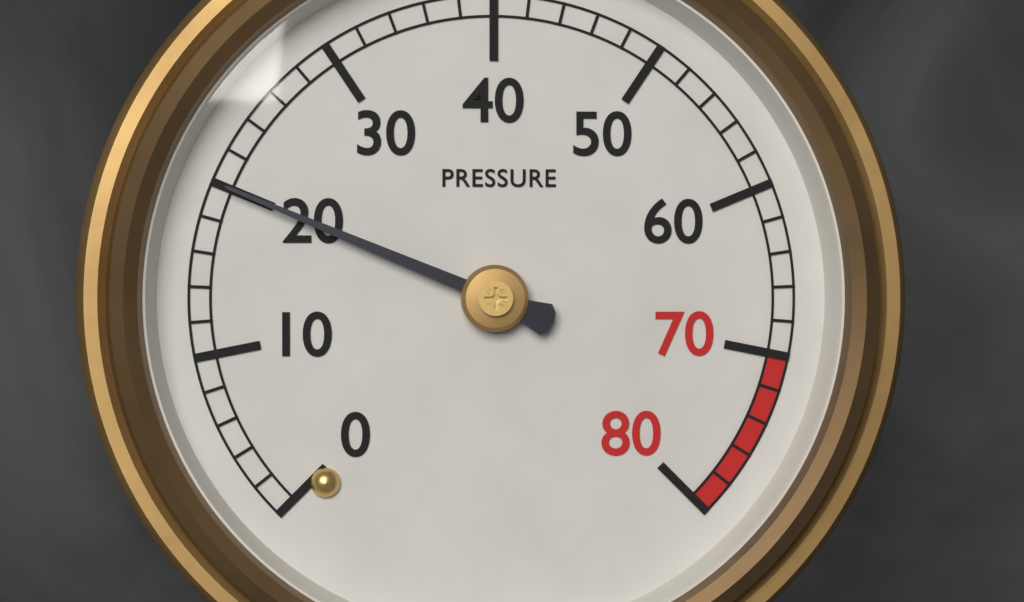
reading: 20 (no unit)
